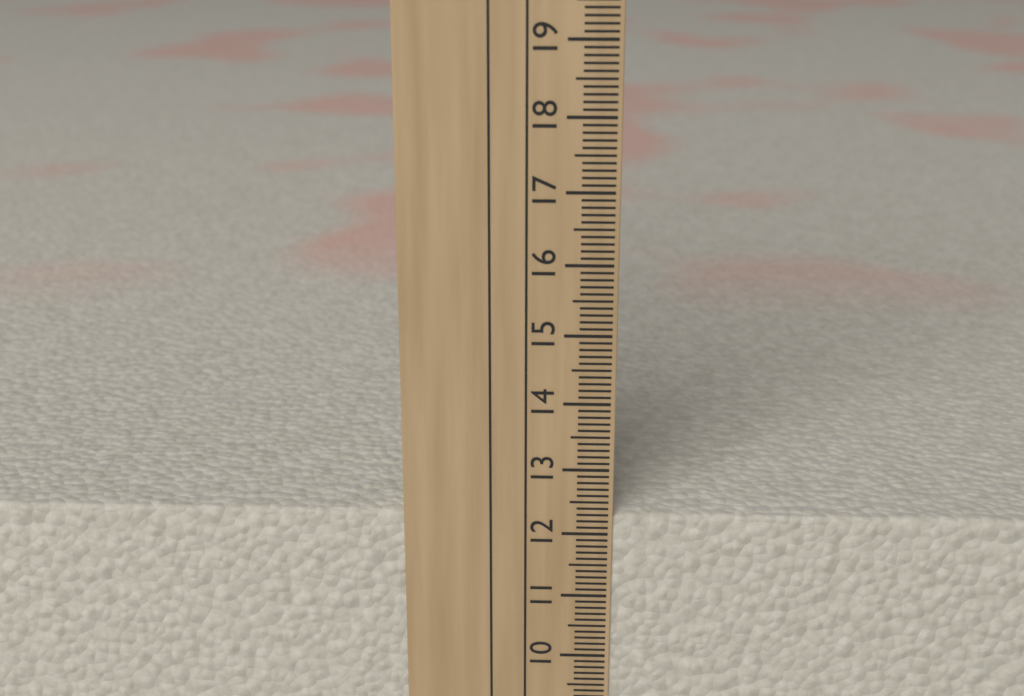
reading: 12.3 cm
